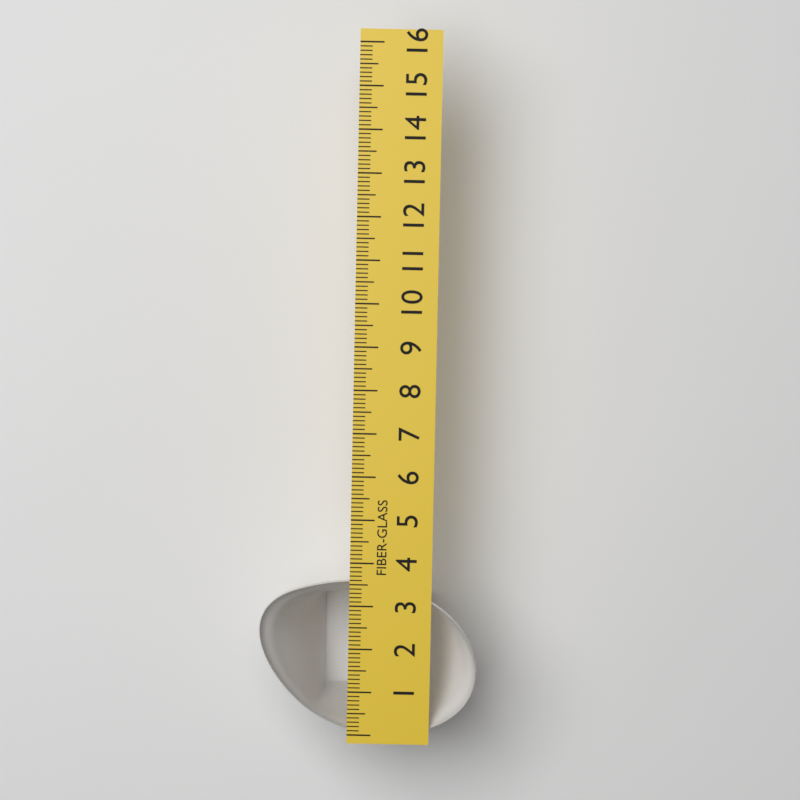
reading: 3.6 (no unit)
